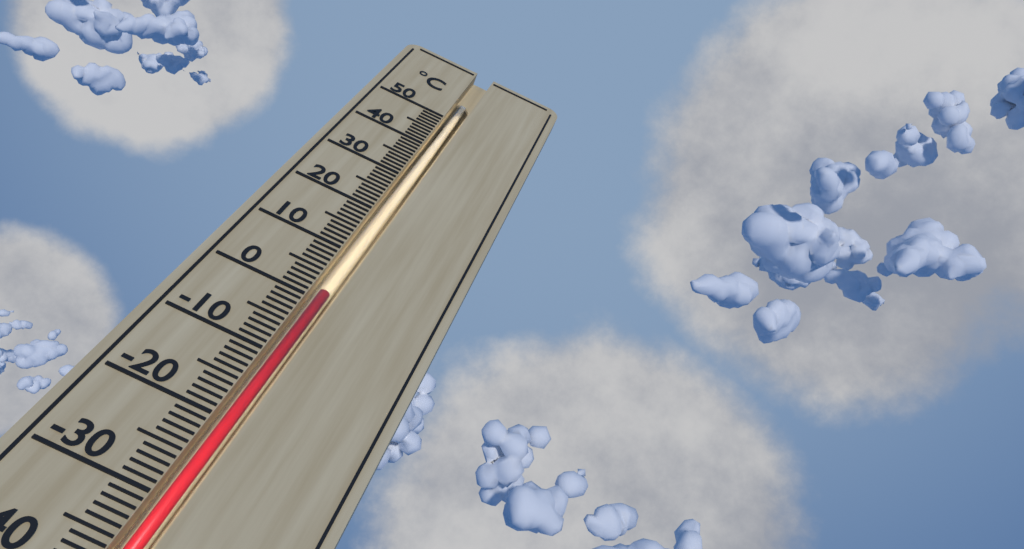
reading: 2 °C
